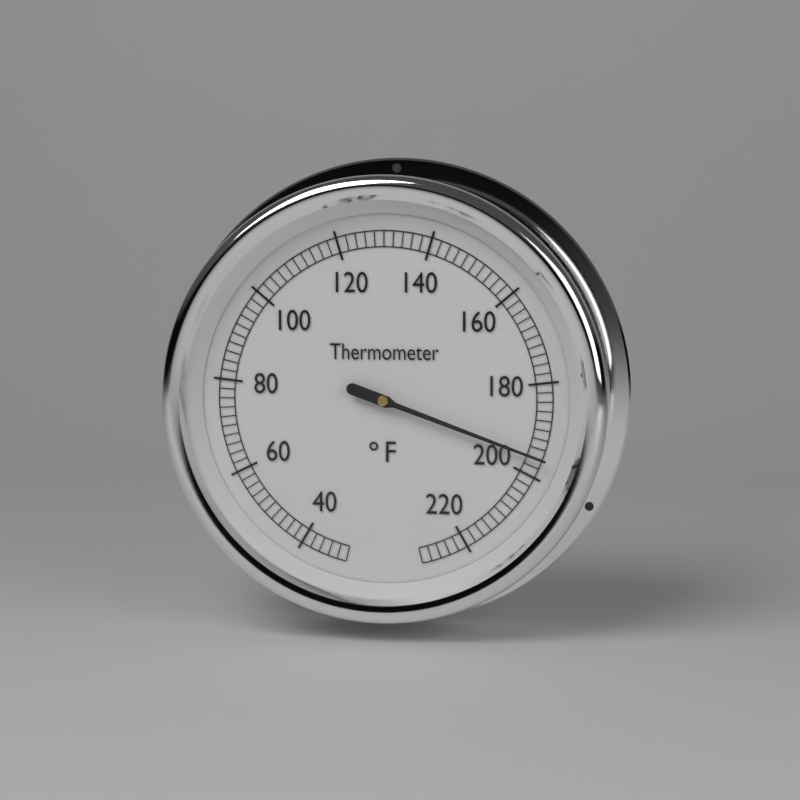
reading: 196 °F
